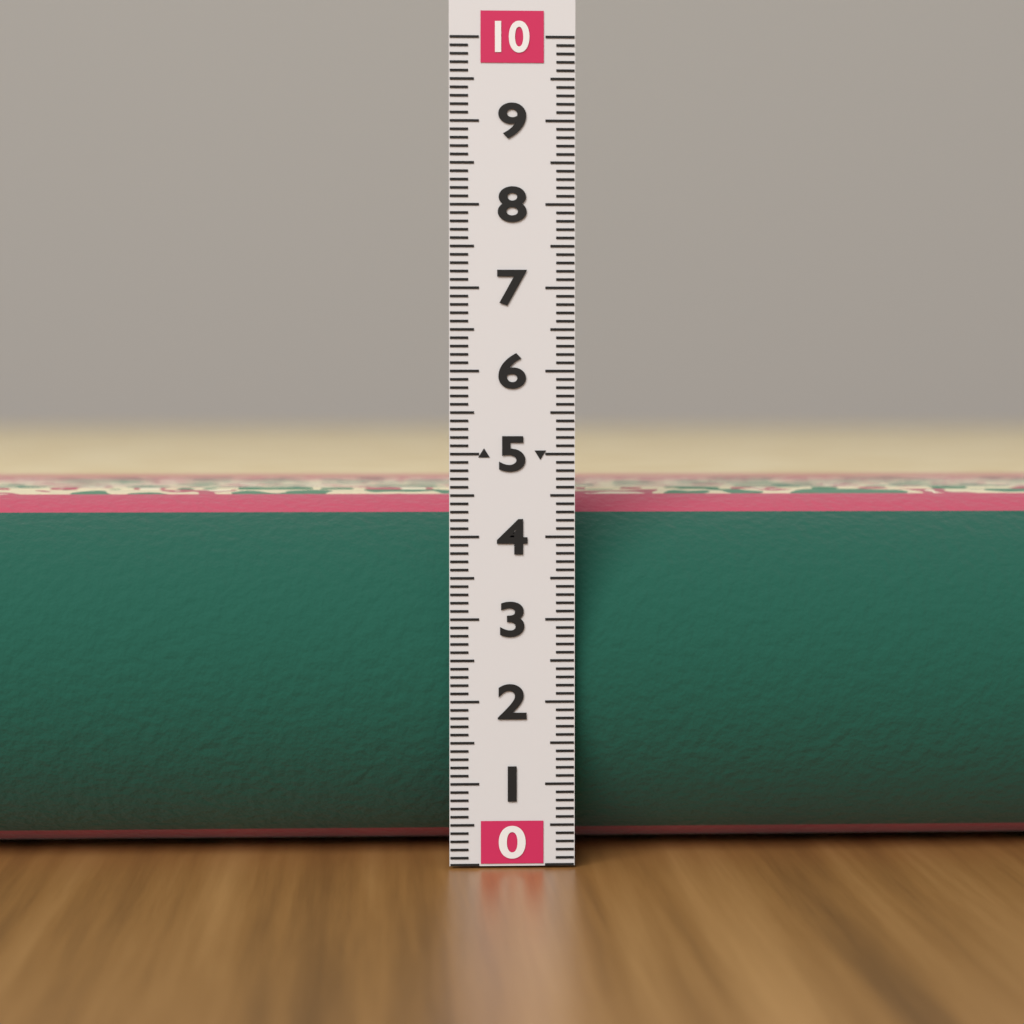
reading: 4.5 (no unit)
